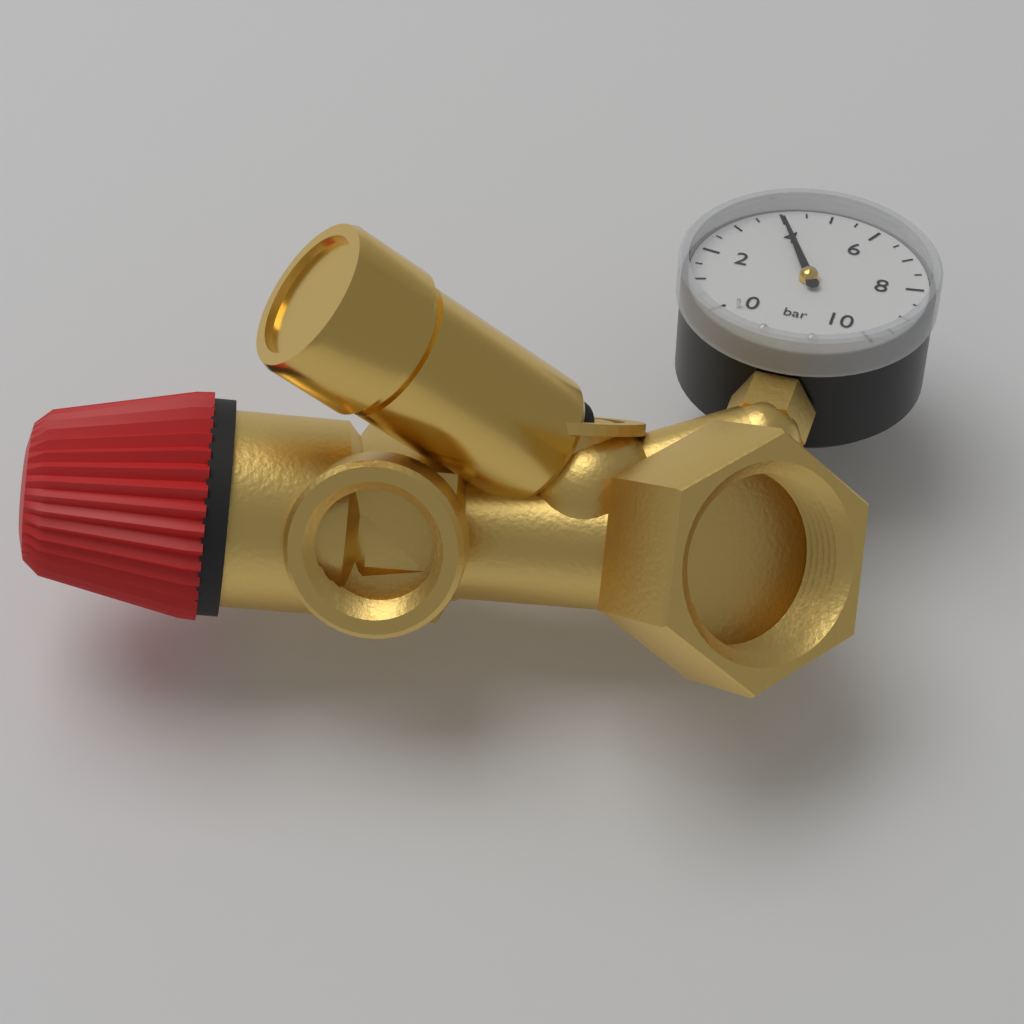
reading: 4.0 bar
